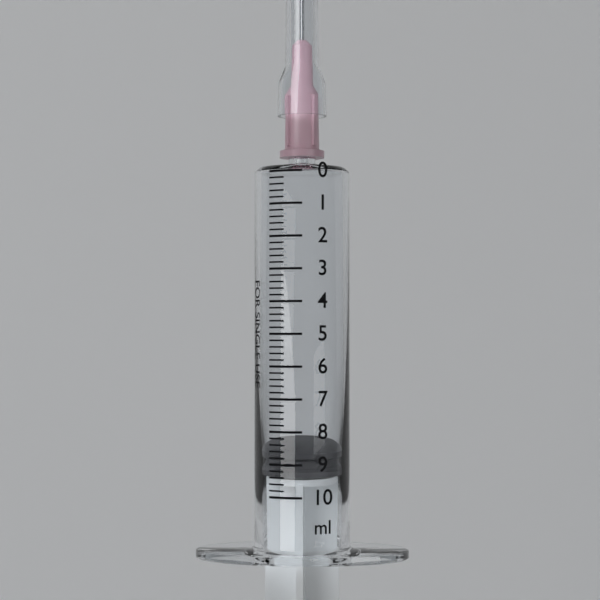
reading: 8.6 ml
